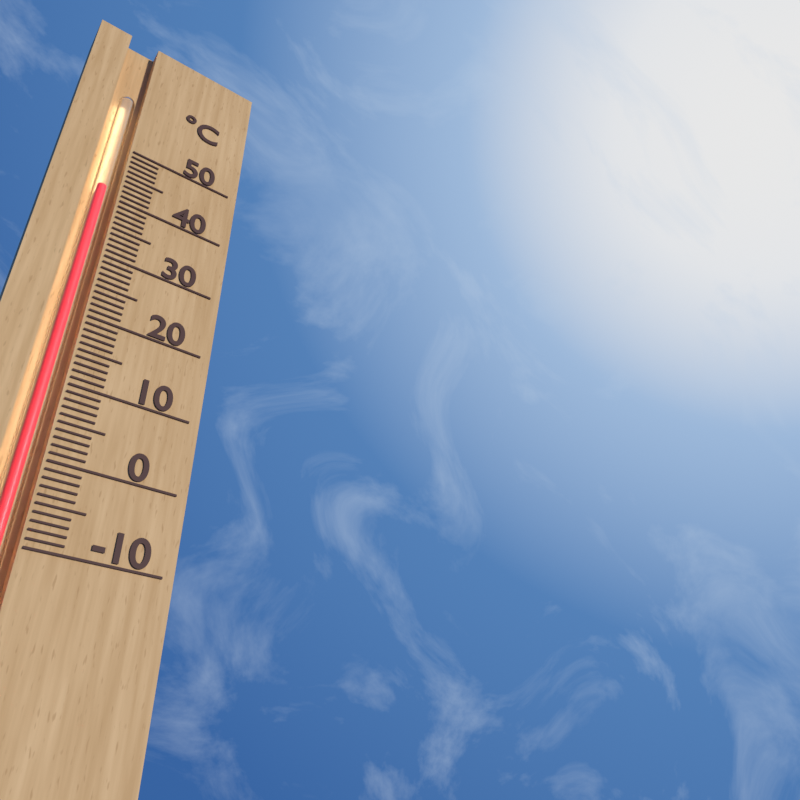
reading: 42 °C
